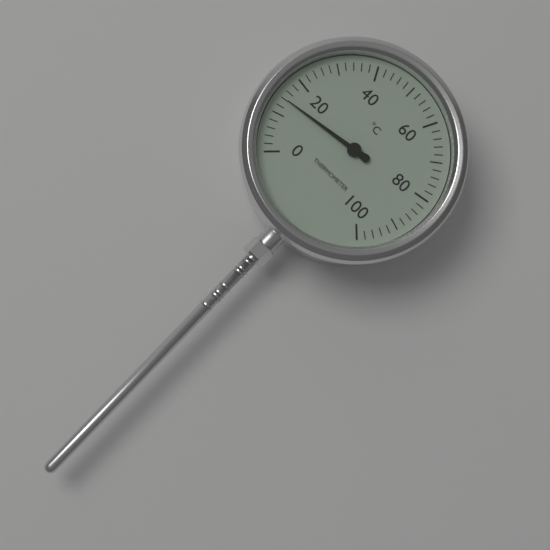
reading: 14 °C
